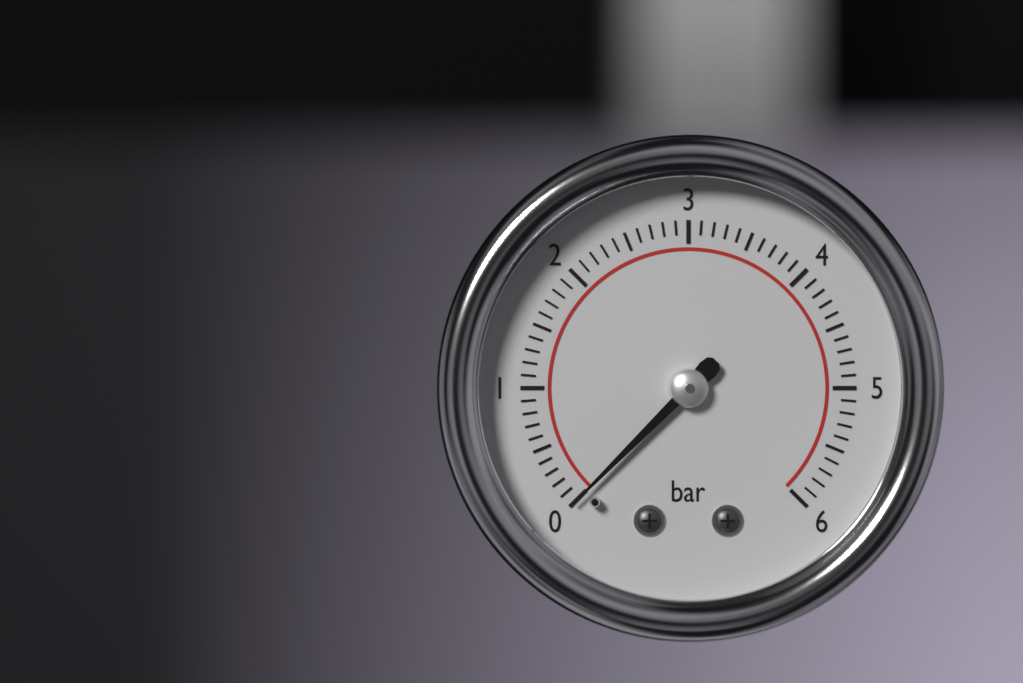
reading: 0.0 bar
